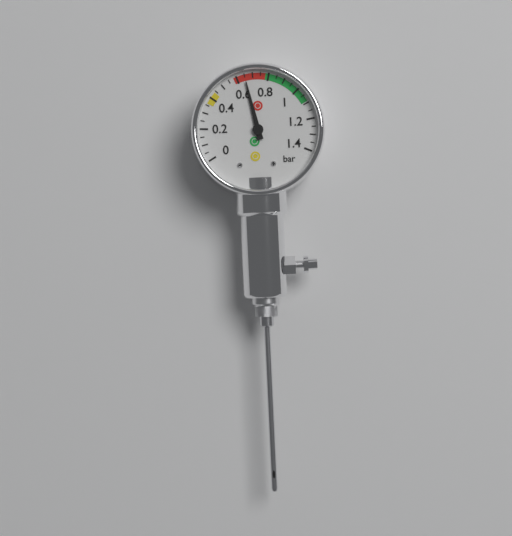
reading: 0.65 bar
